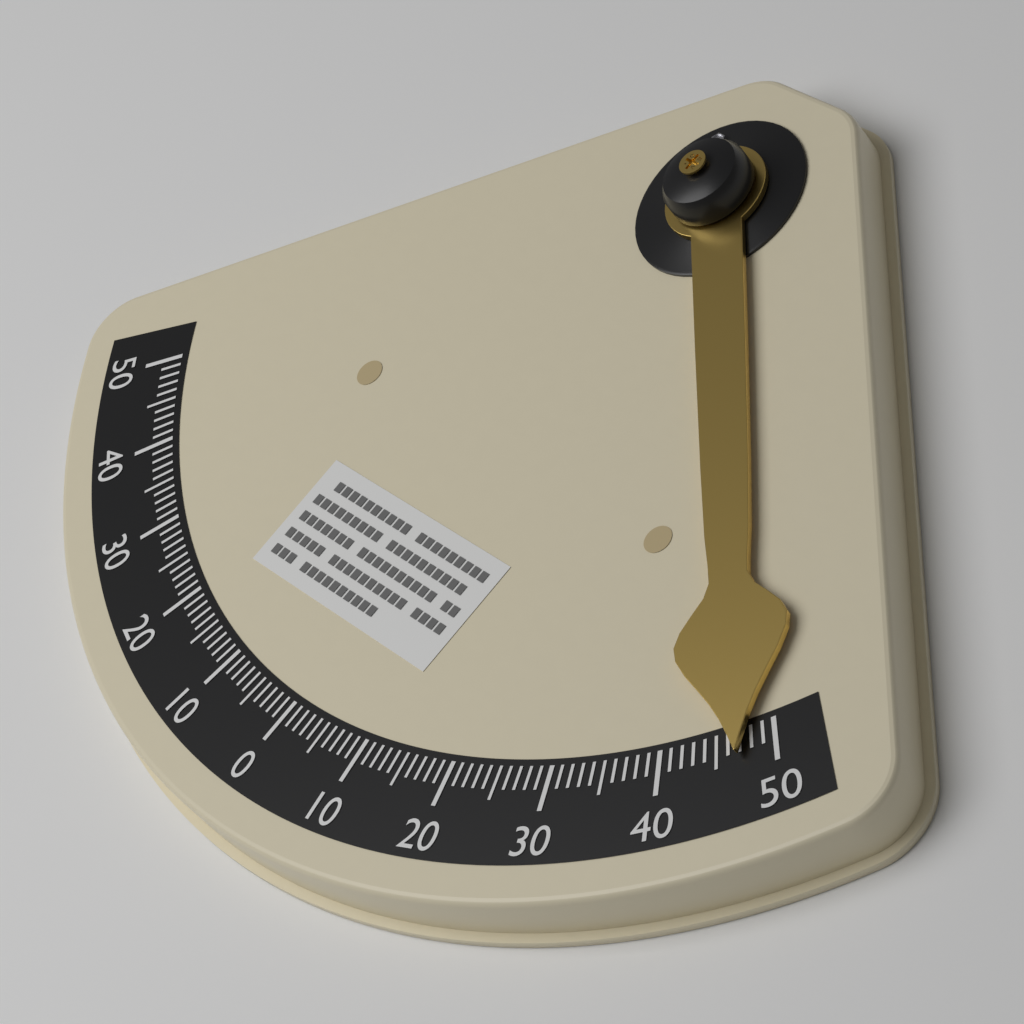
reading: 47 °
